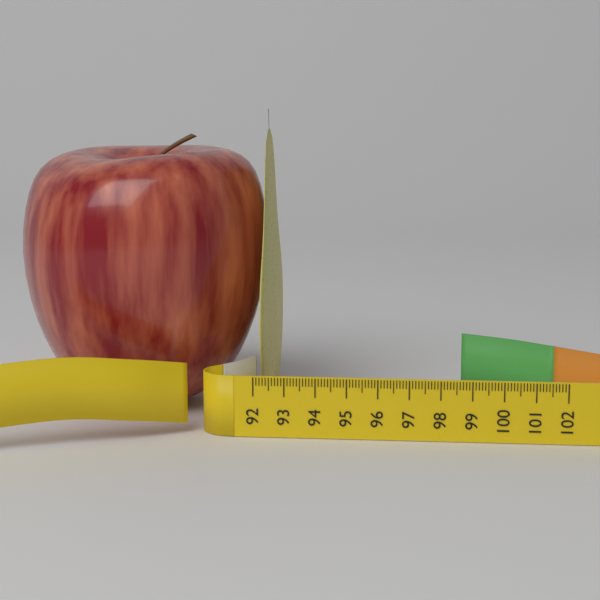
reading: 92.3 (no unit)
